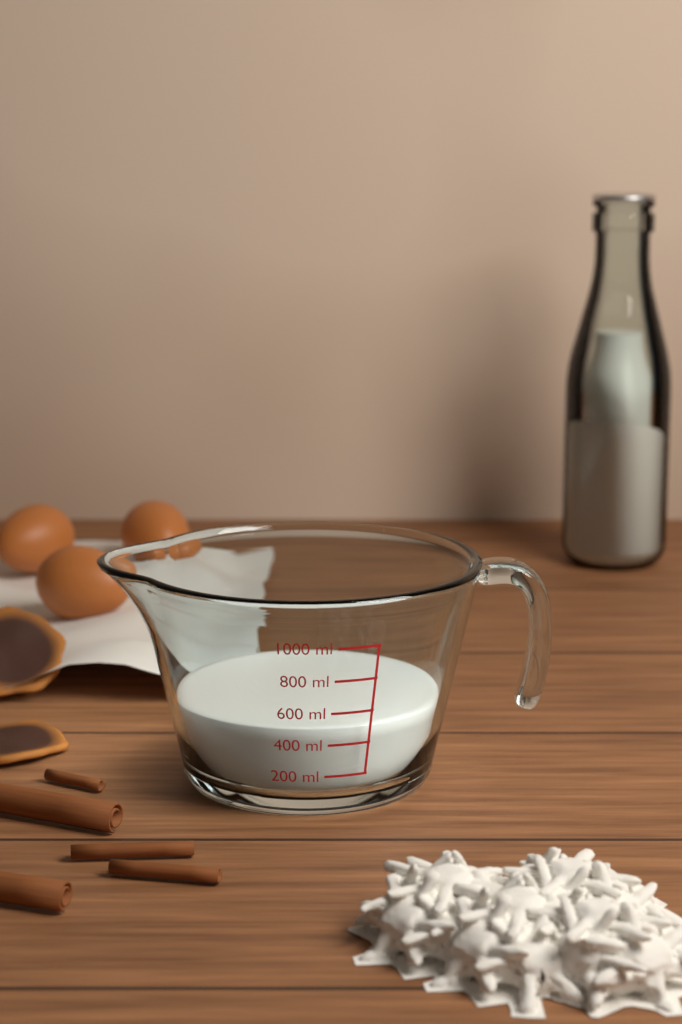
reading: 500 ml
